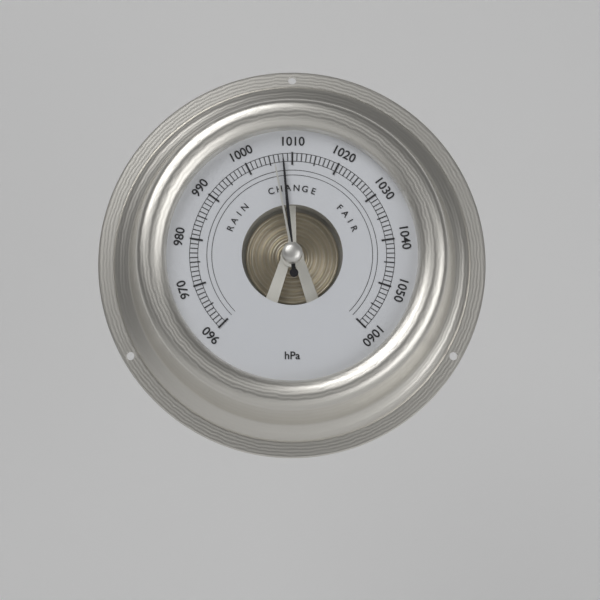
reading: 1008 hPa
